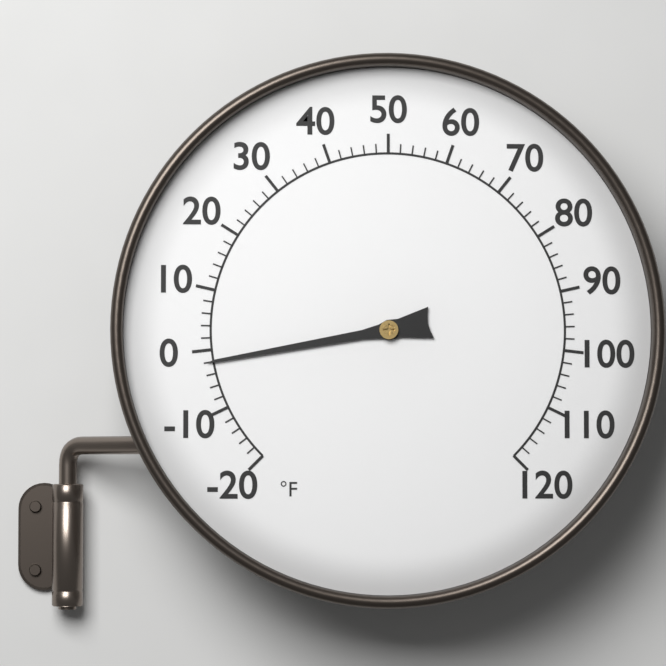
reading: -2 °F
